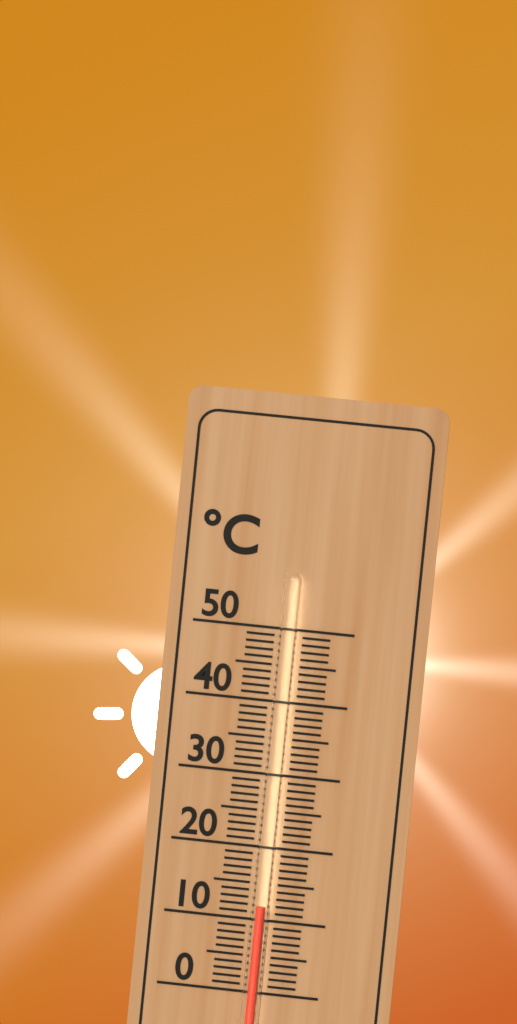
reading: 12 °C
